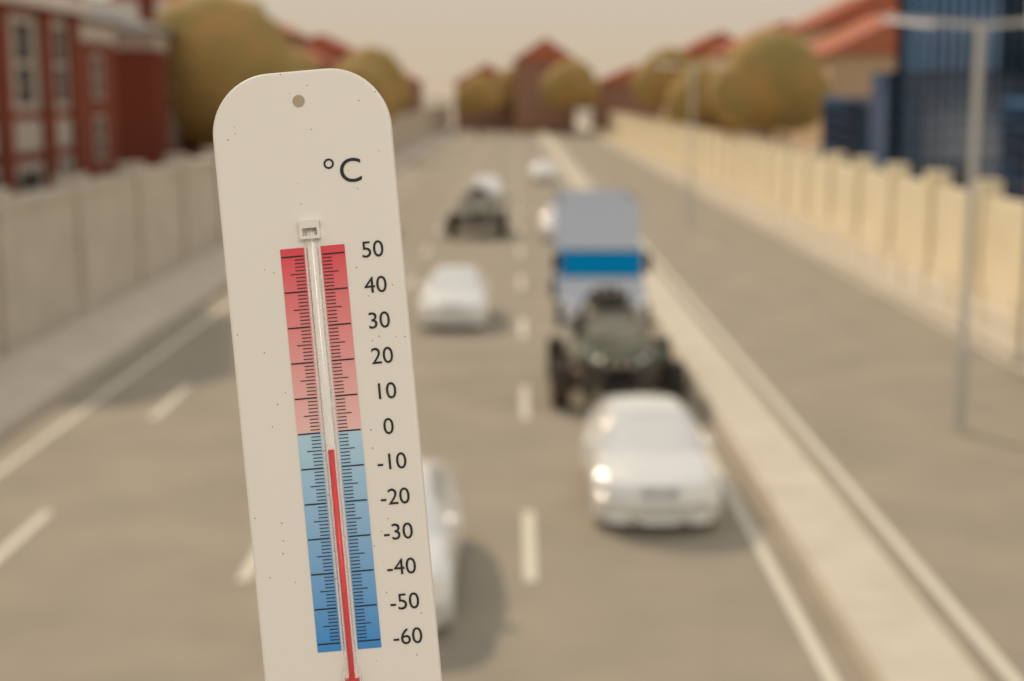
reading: -5 °C
